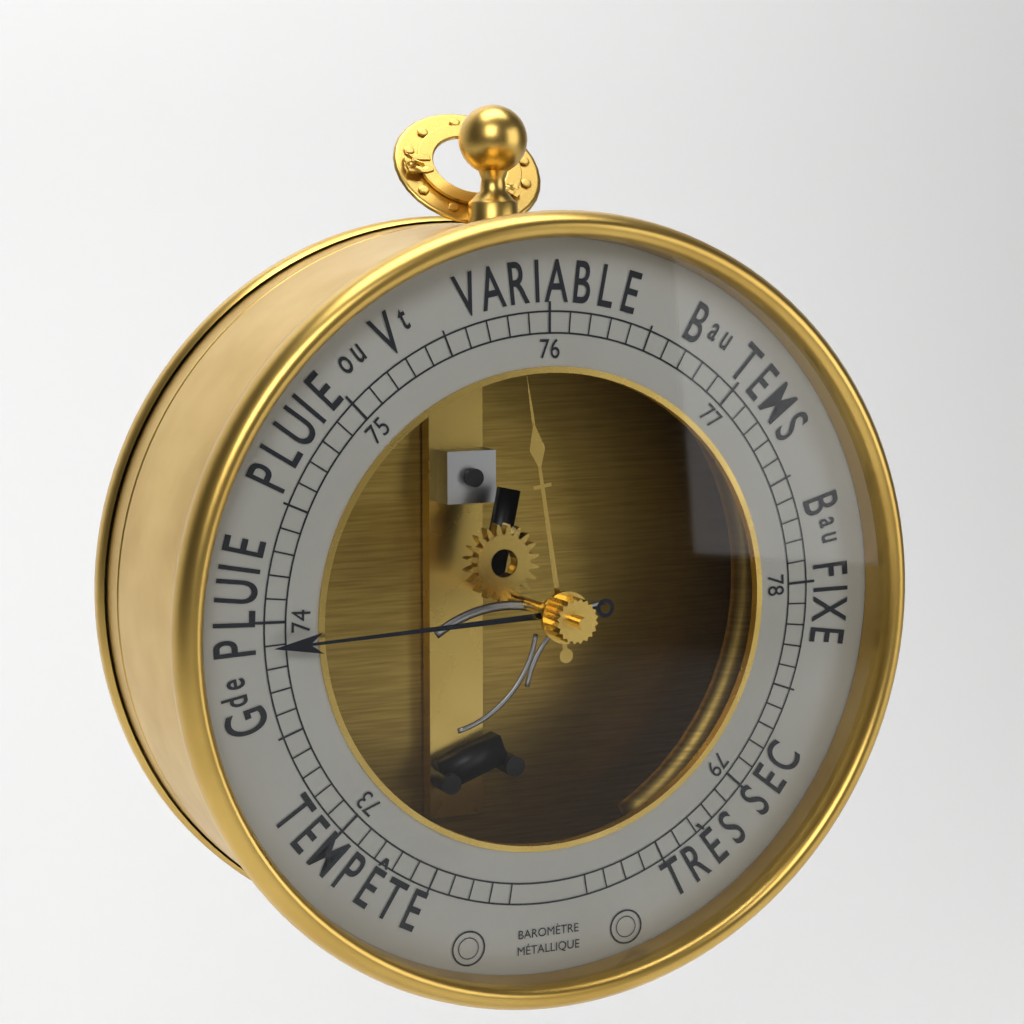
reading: 73.9 (no unit)
